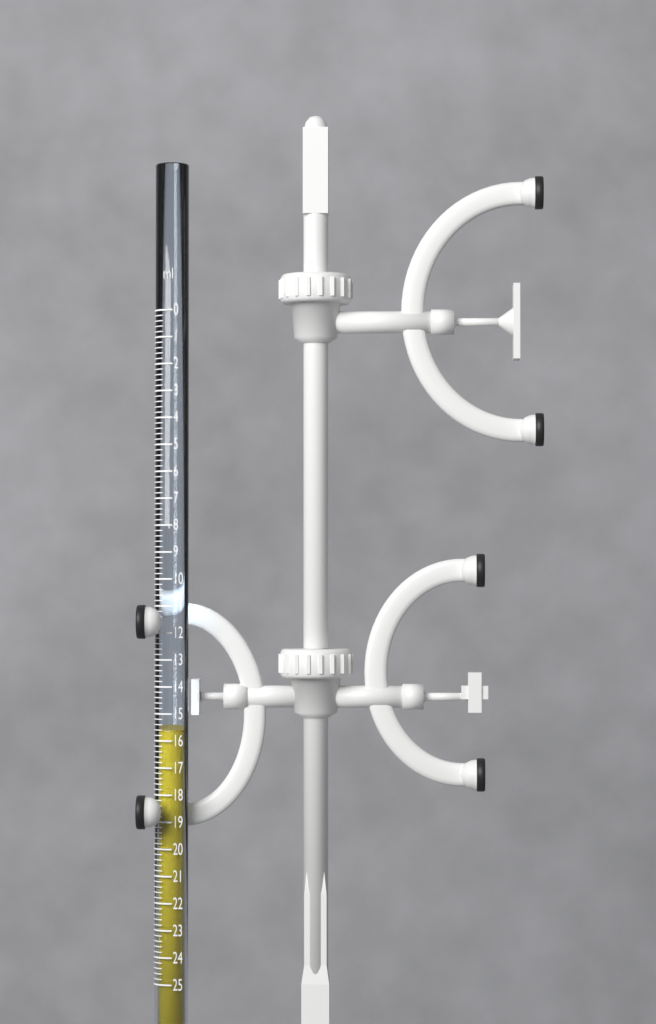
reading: 15.6 ml
